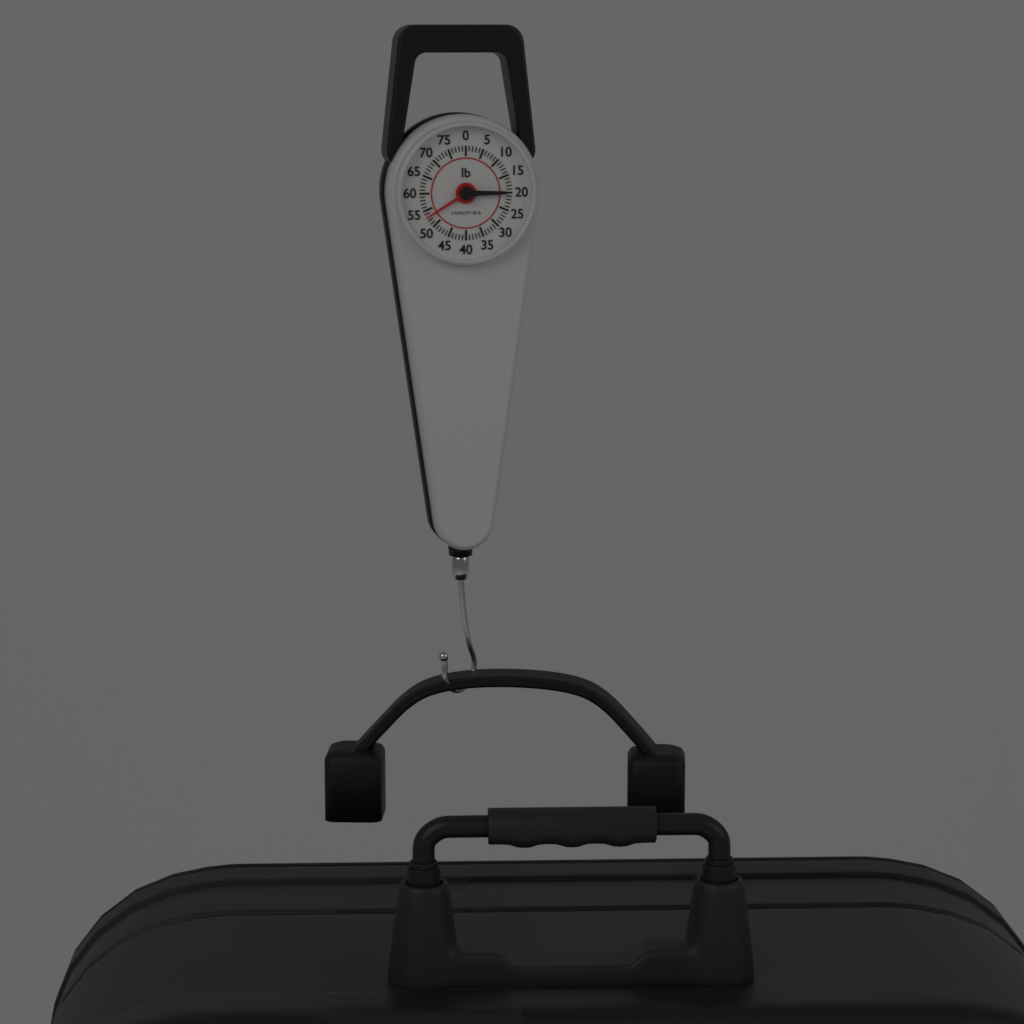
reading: 53 lb
